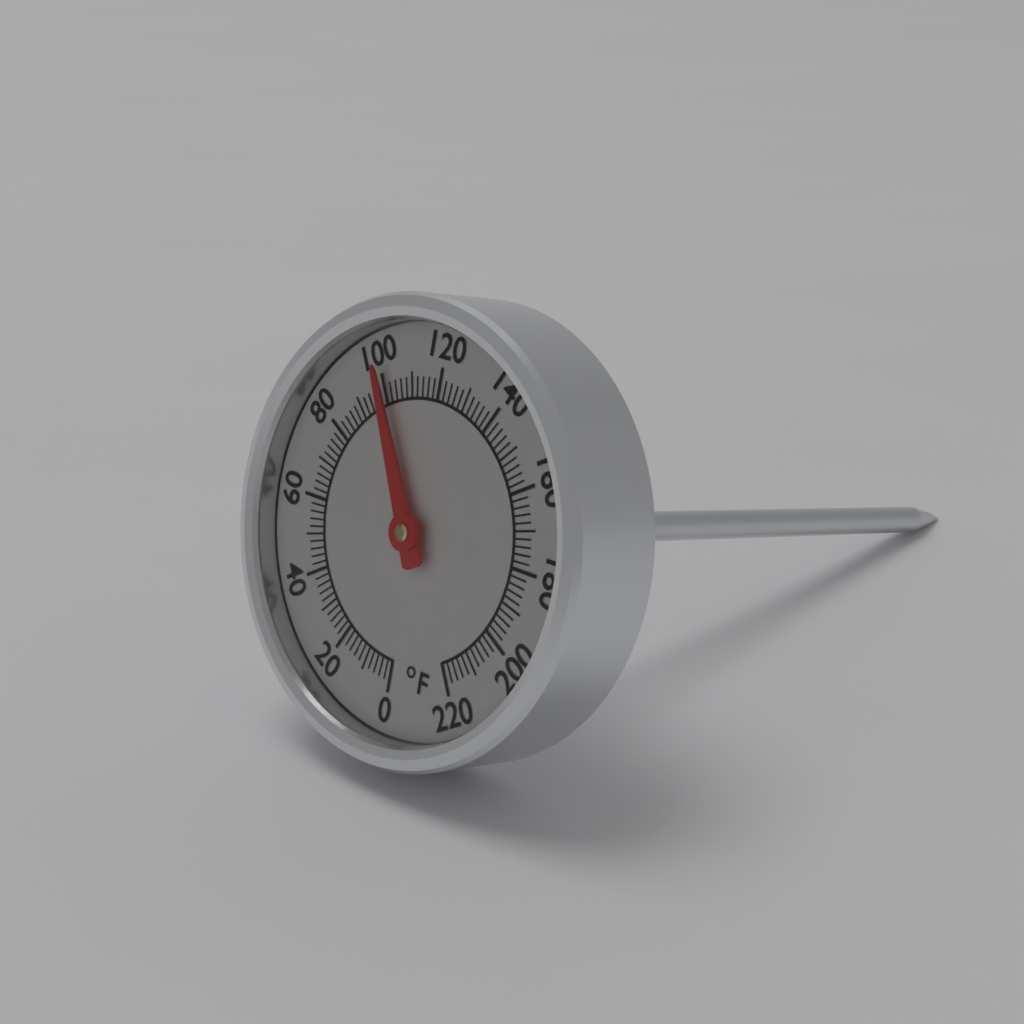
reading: 100 °F
